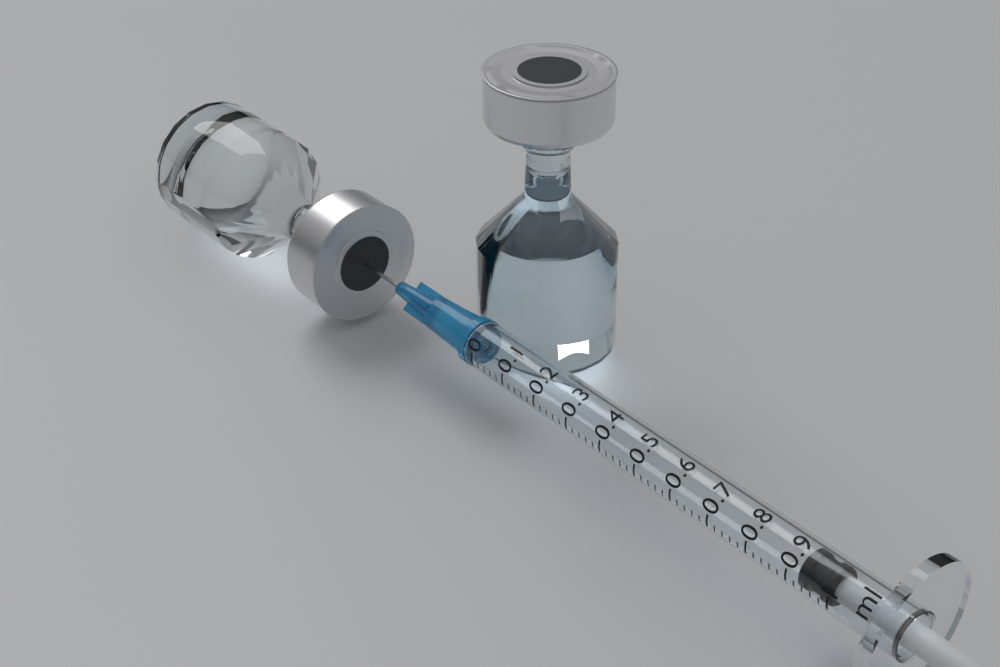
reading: 0.92 ml
